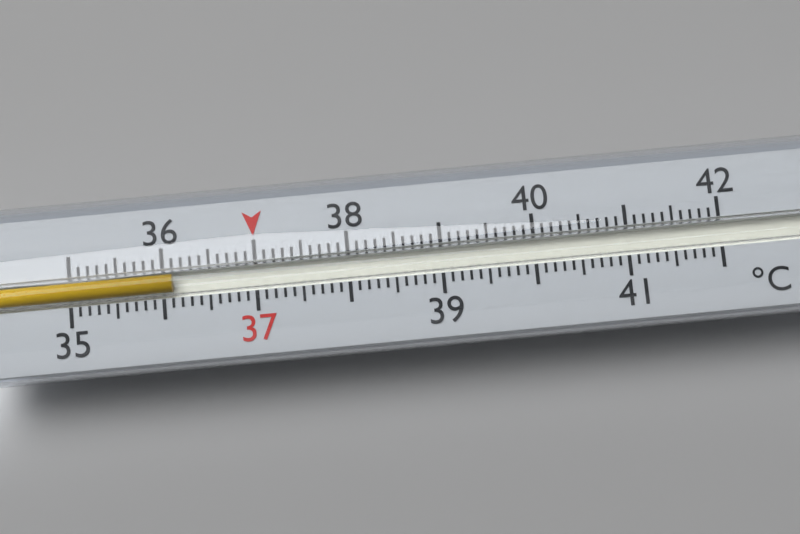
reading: 36.1 °C
